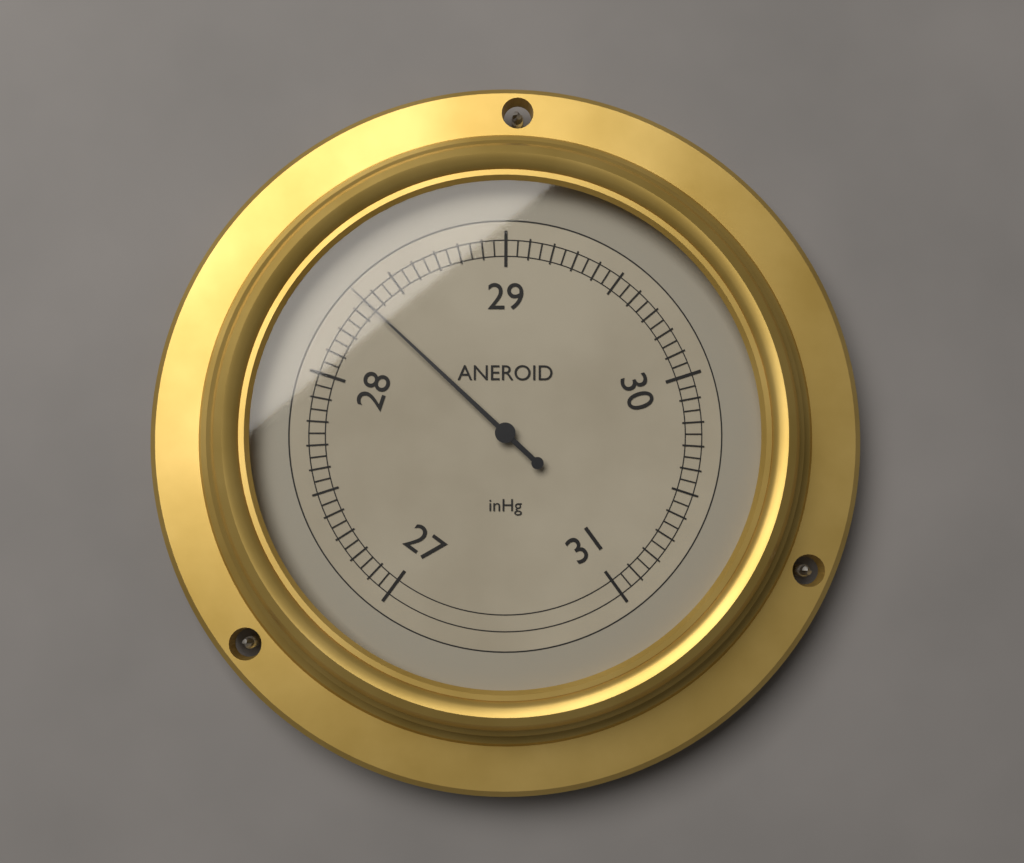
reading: 28.35 inHg
